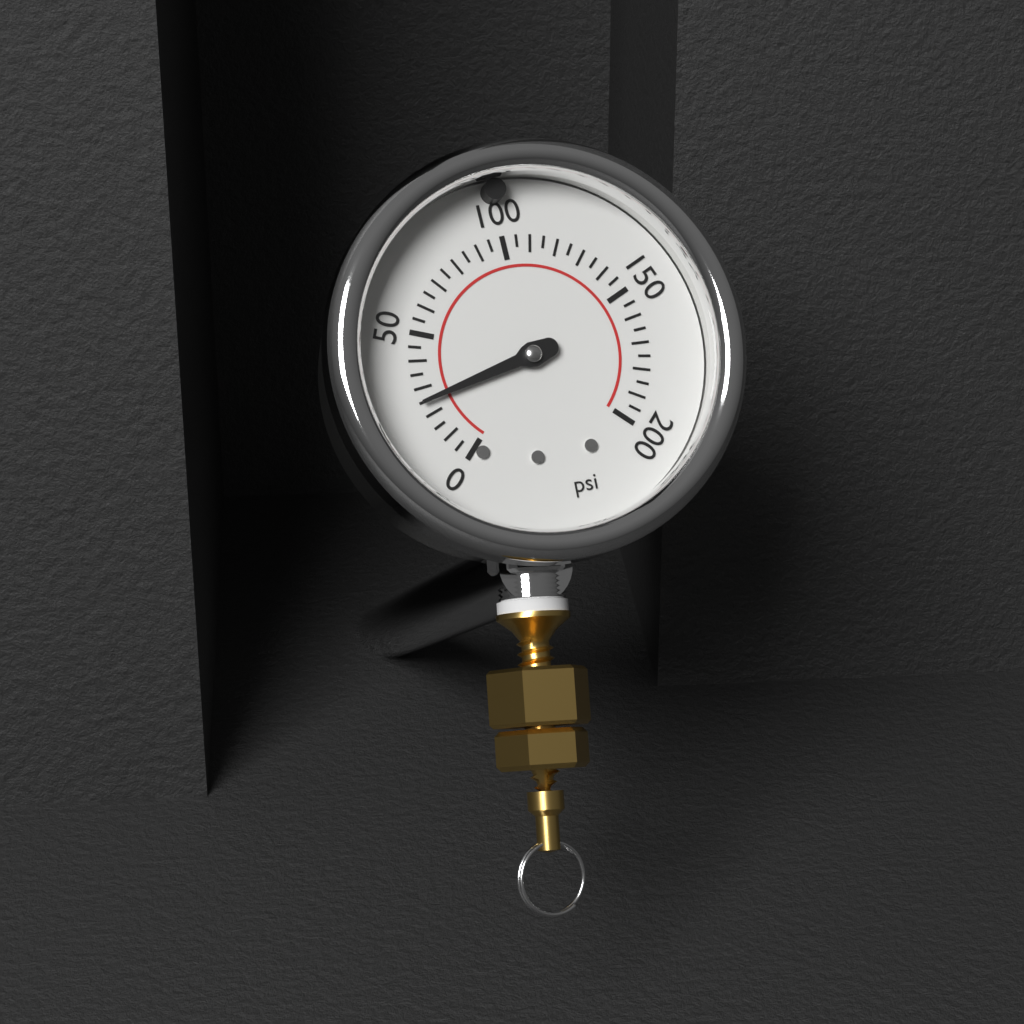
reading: 25 psi
